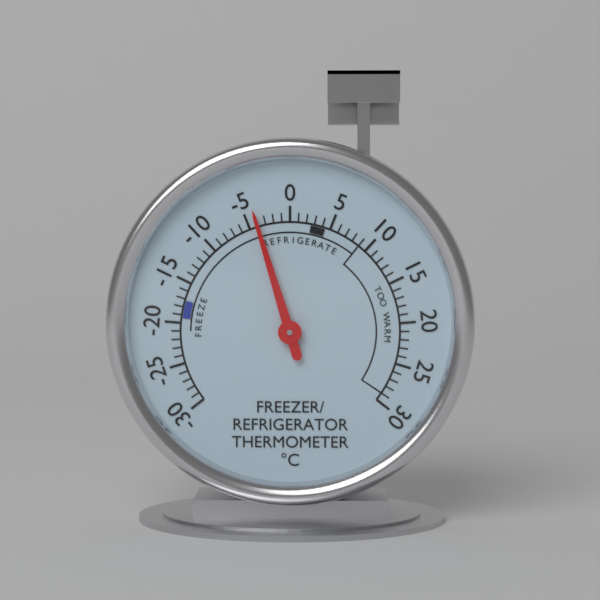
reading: -4 °C
